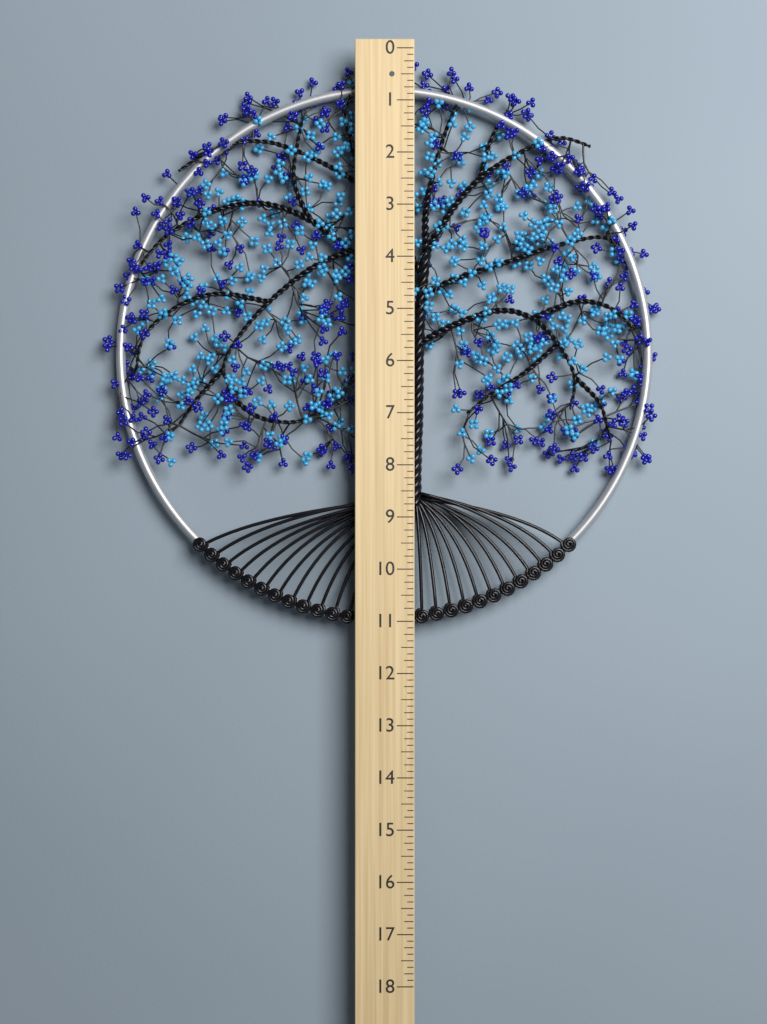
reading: 11.125 (no unit)
